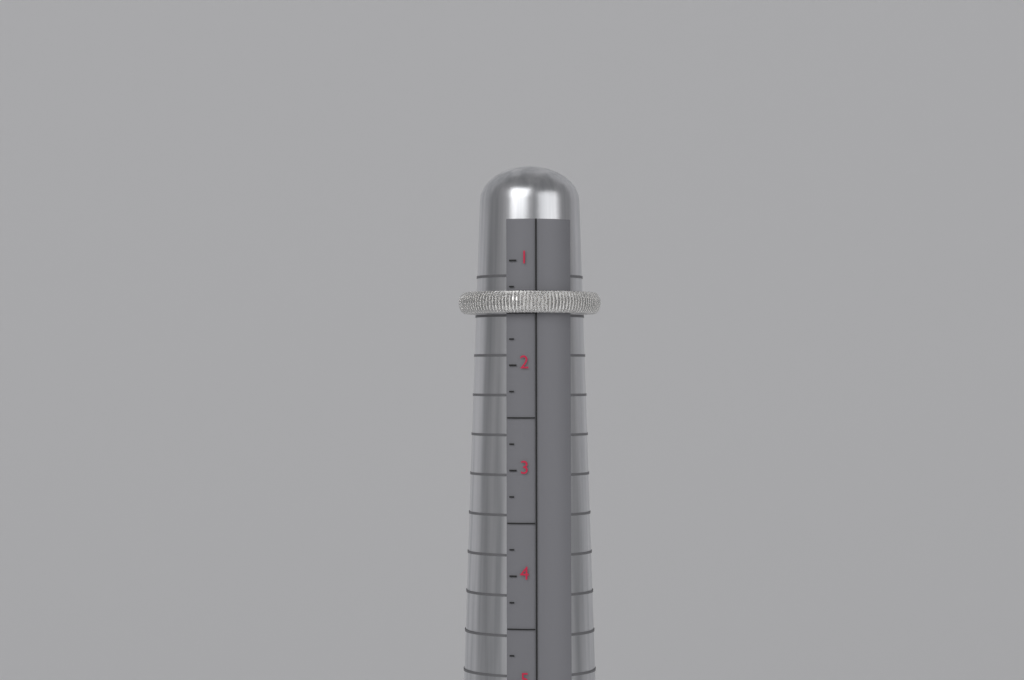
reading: 1.50 (no unit)
